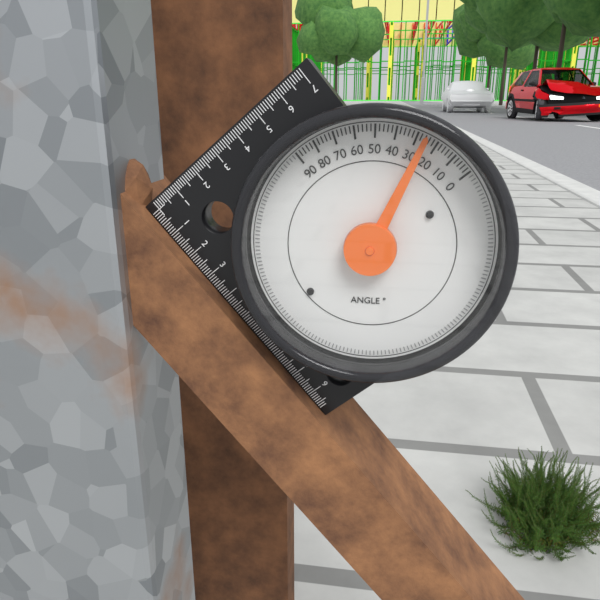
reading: 26 °
